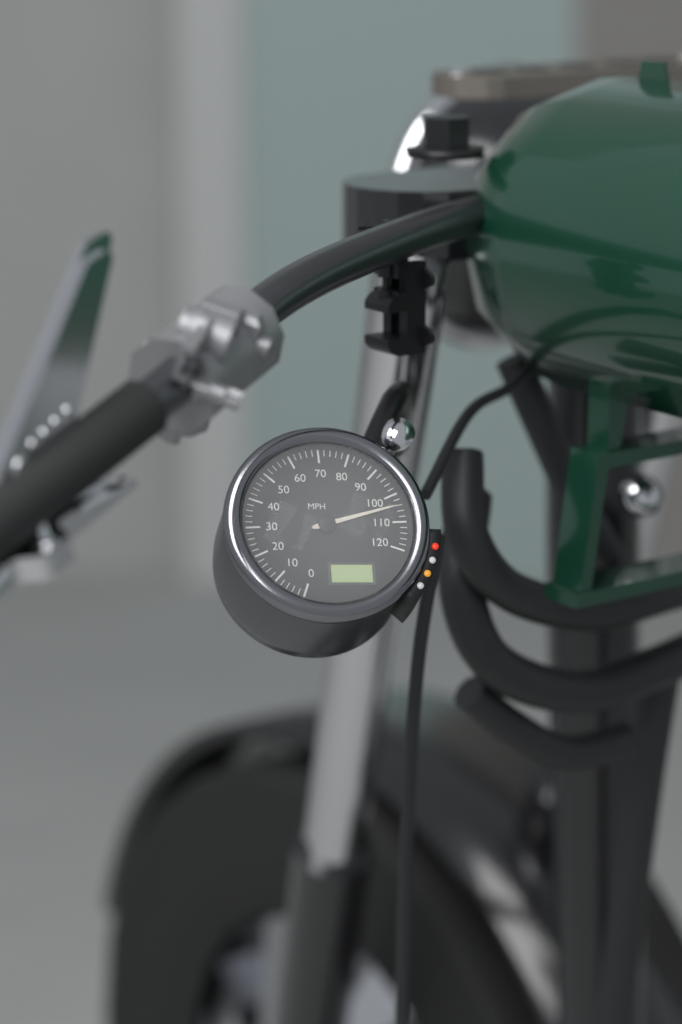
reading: 104 MPH
